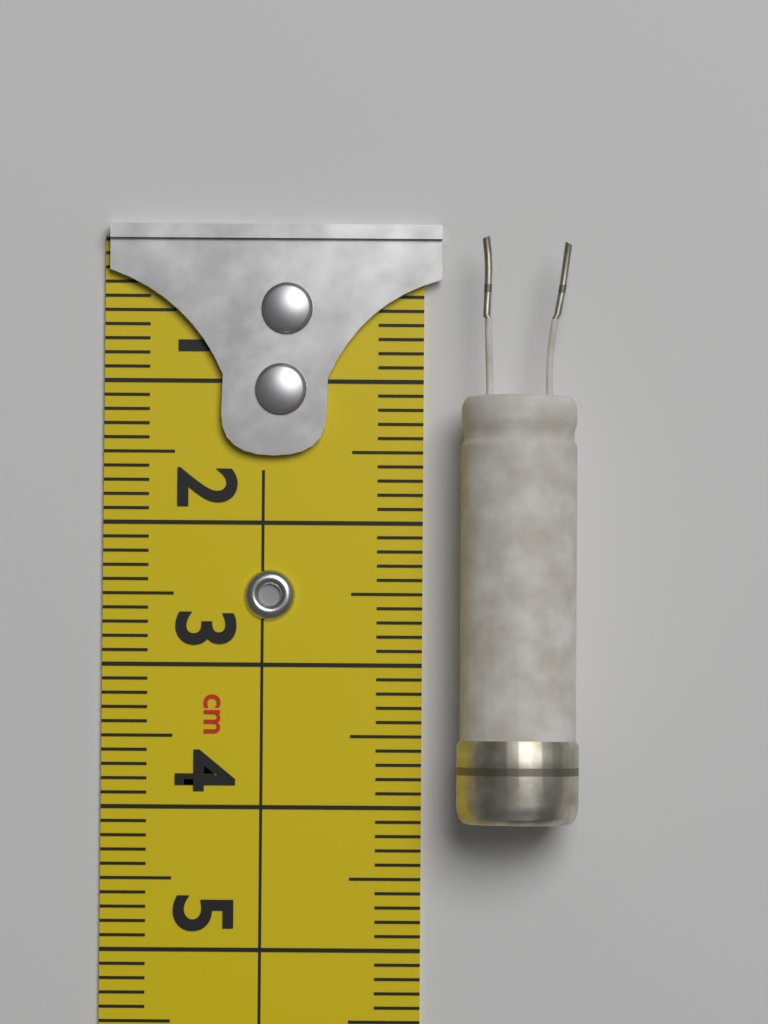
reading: 4.1 cm
